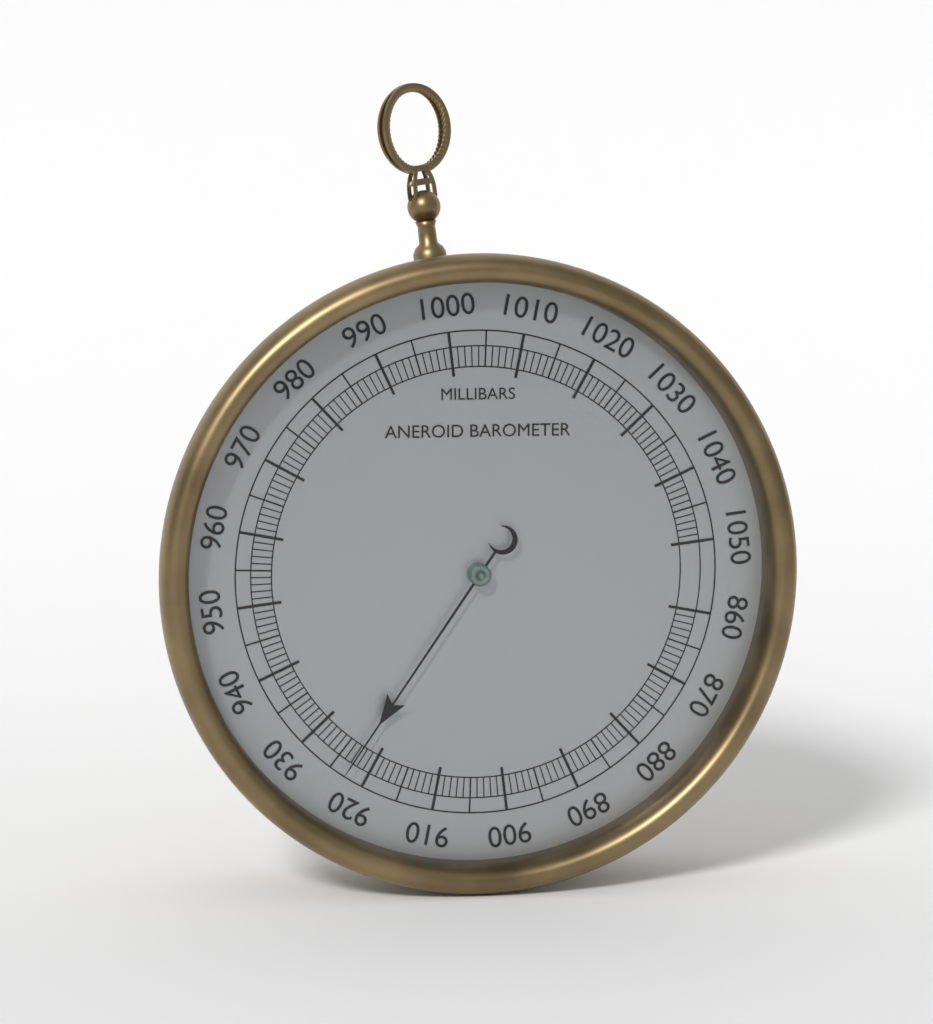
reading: 923 mbar
